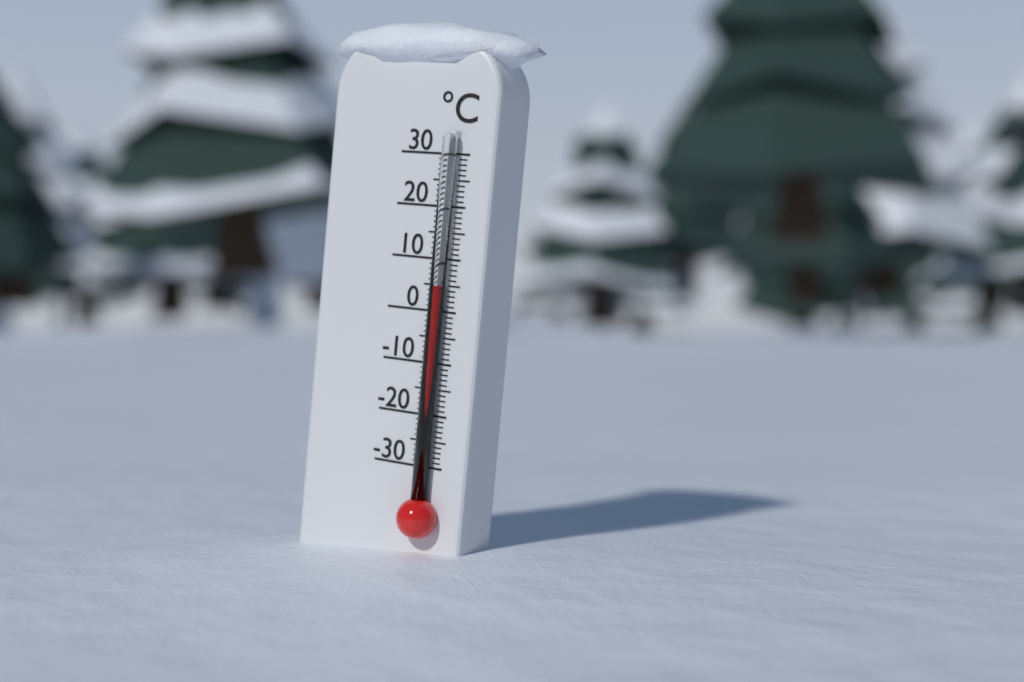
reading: 5 °C
